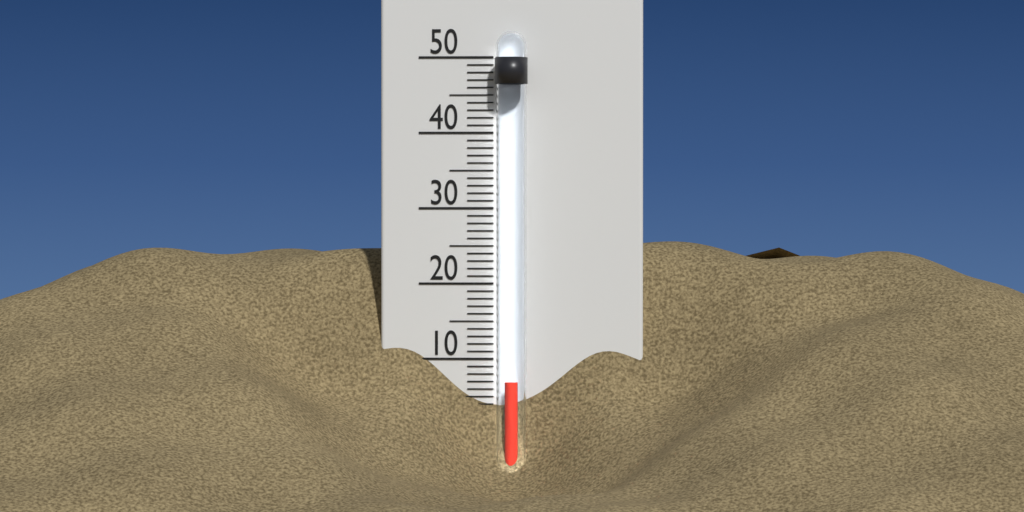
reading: 7 °C
